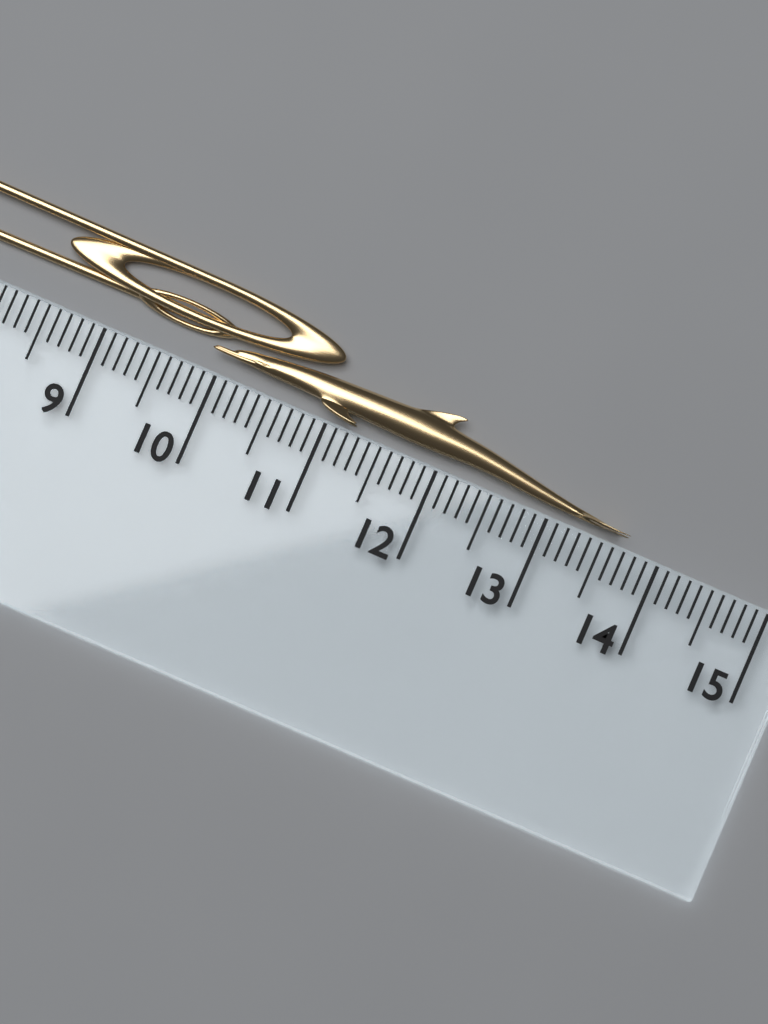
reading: 13.7 cm
